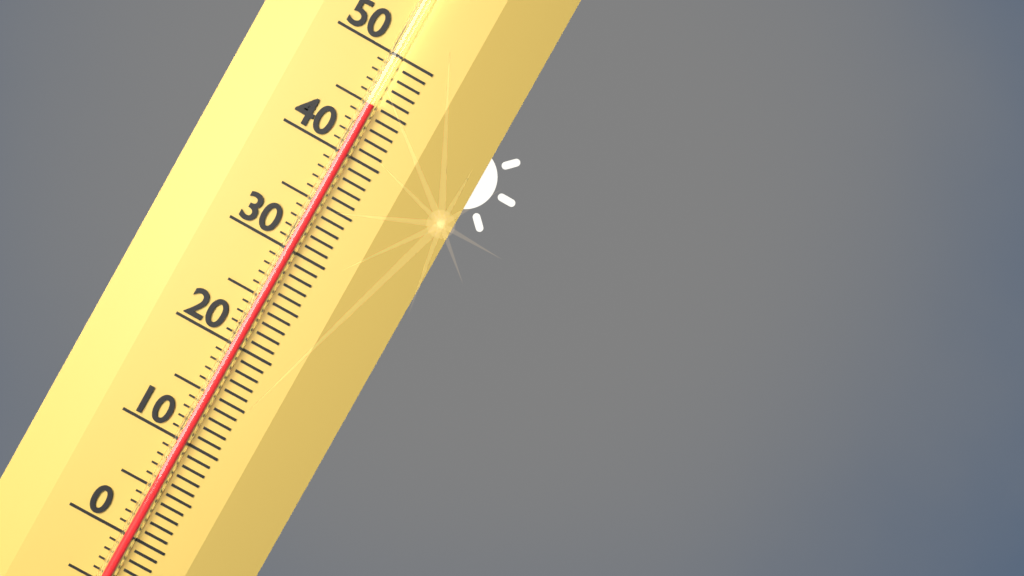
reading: 45 (no unit)
